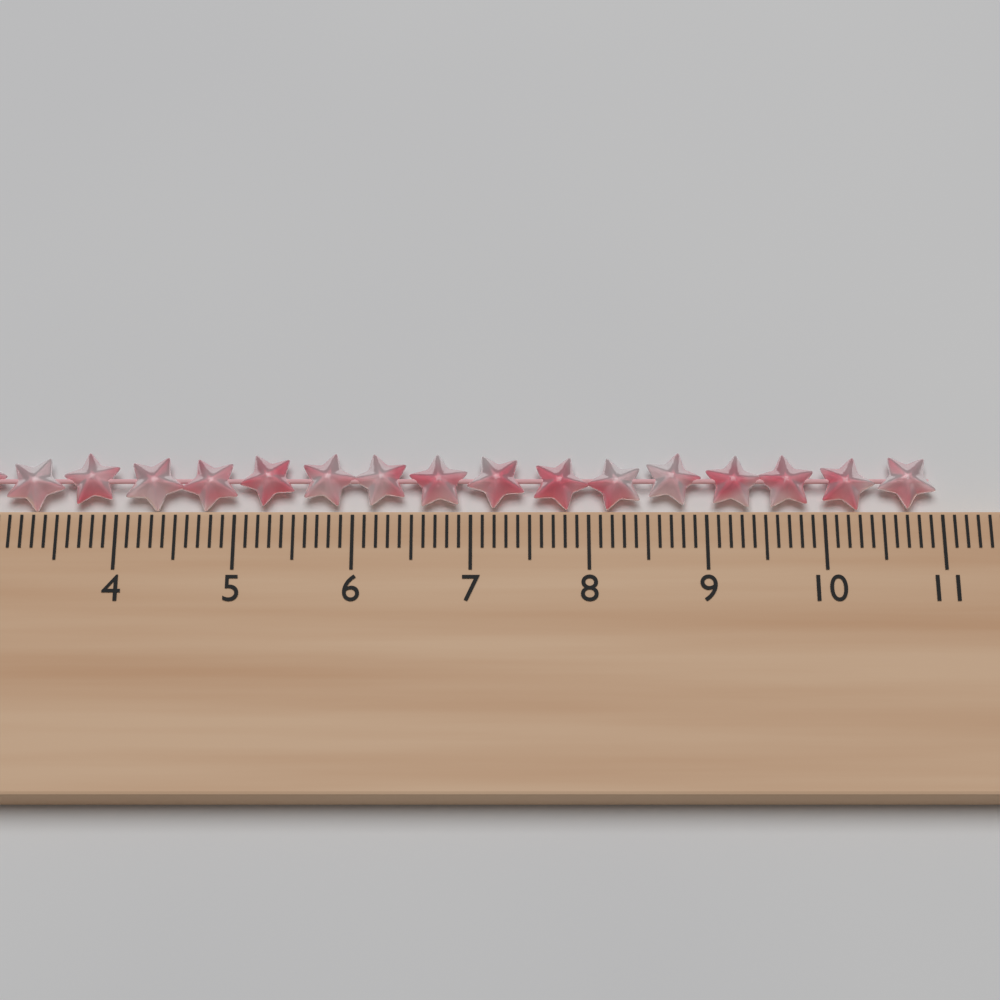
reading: 11.0 cm
